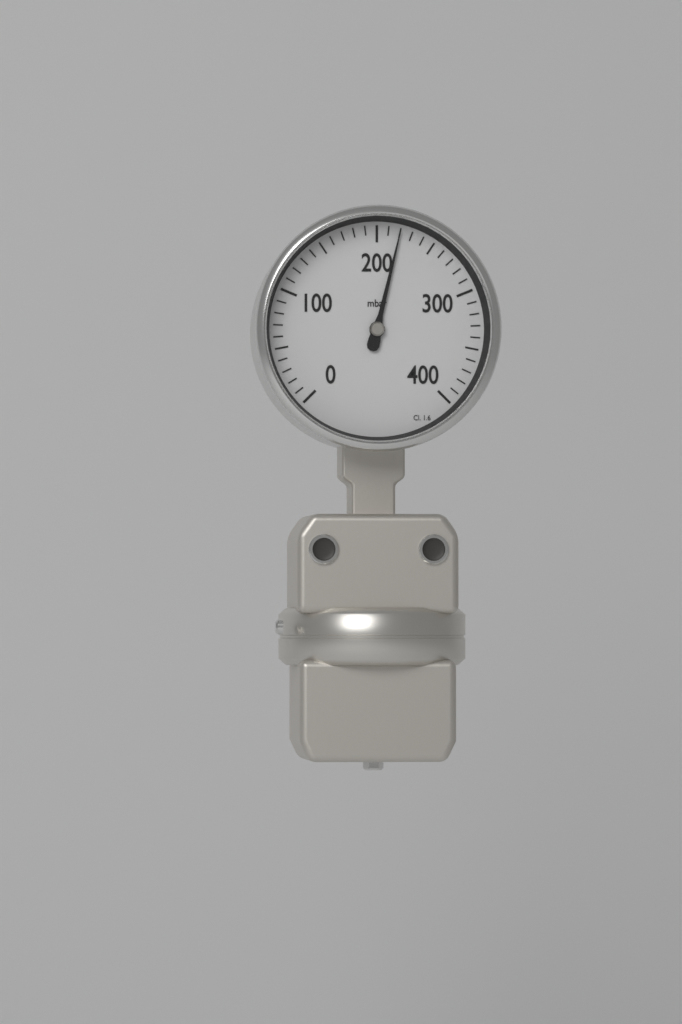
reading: 220 mbar
